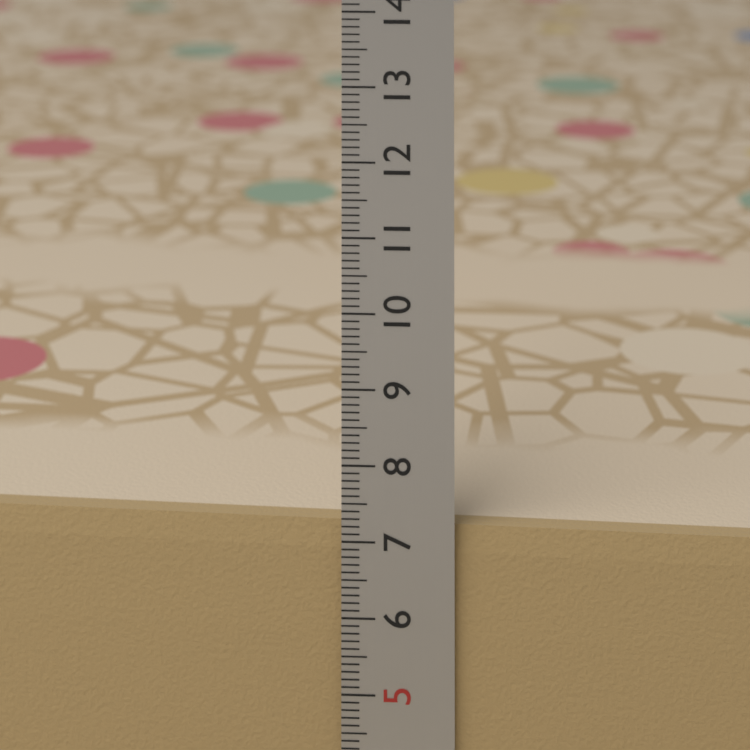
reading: 7.2 cm
